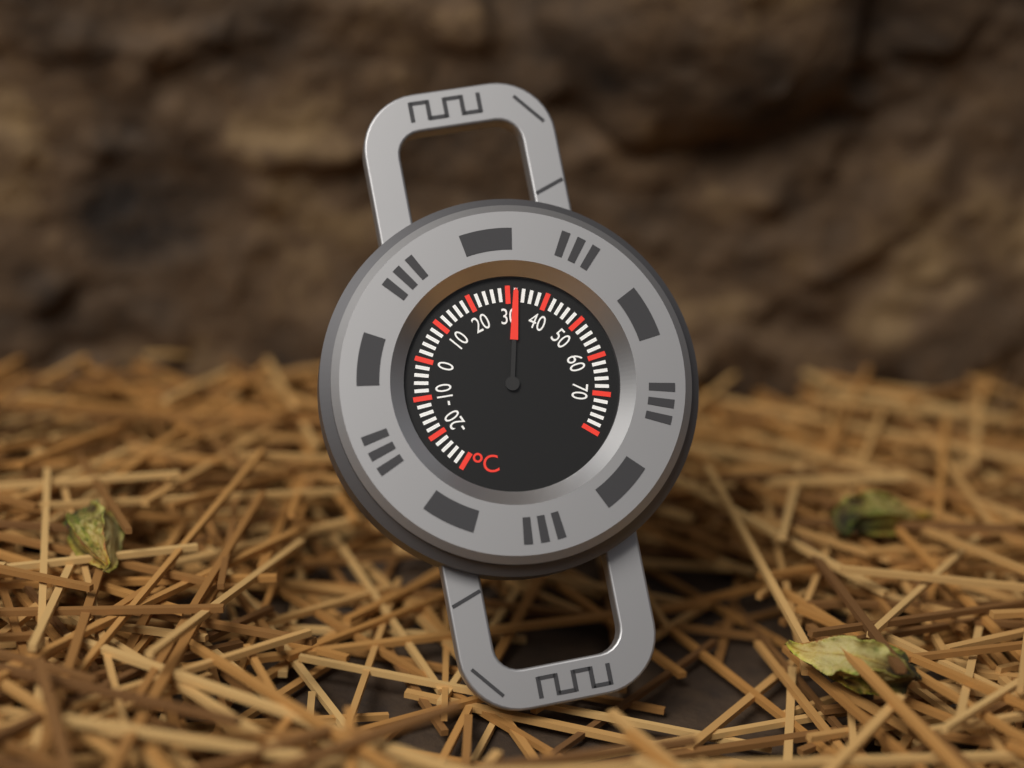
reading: 32 °C
